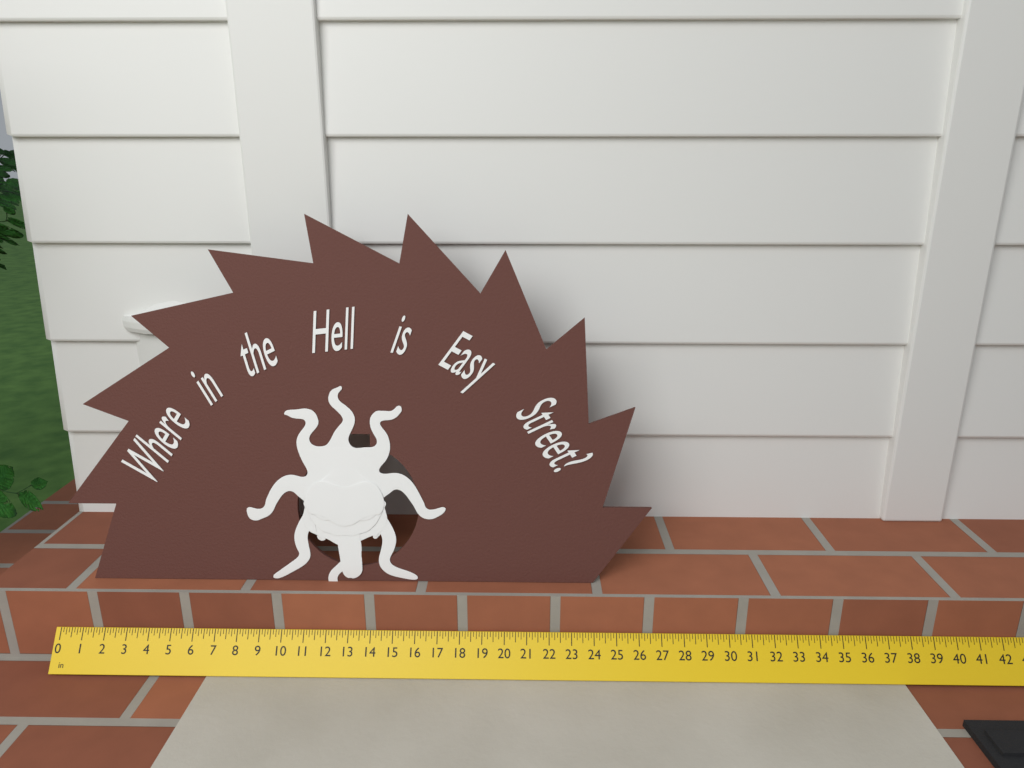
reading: 26.625 in
